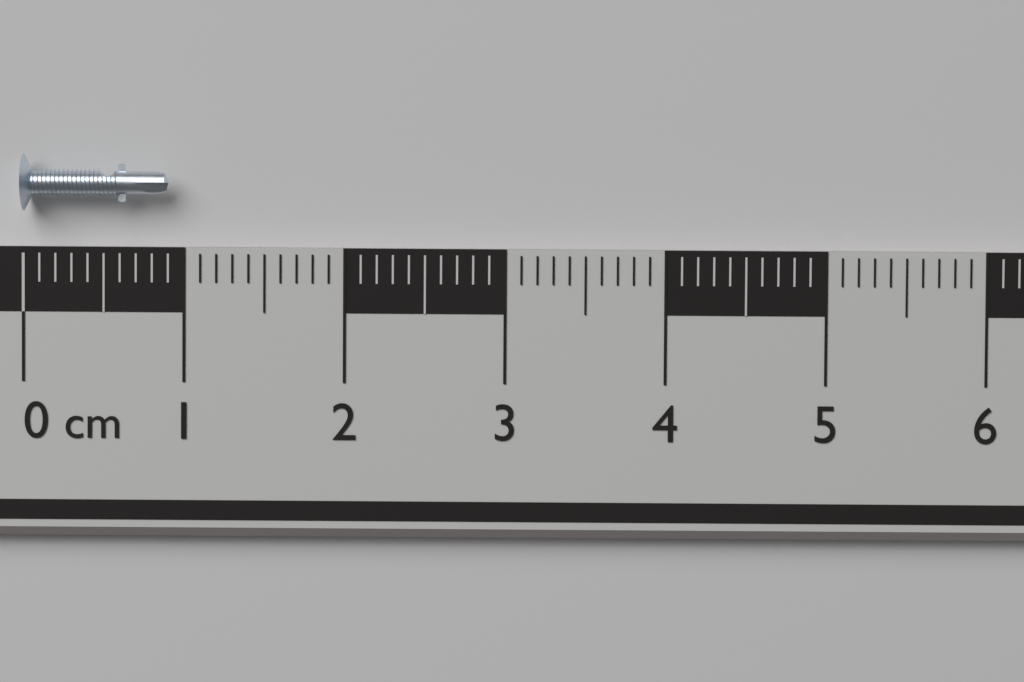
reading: 0.9 cm
